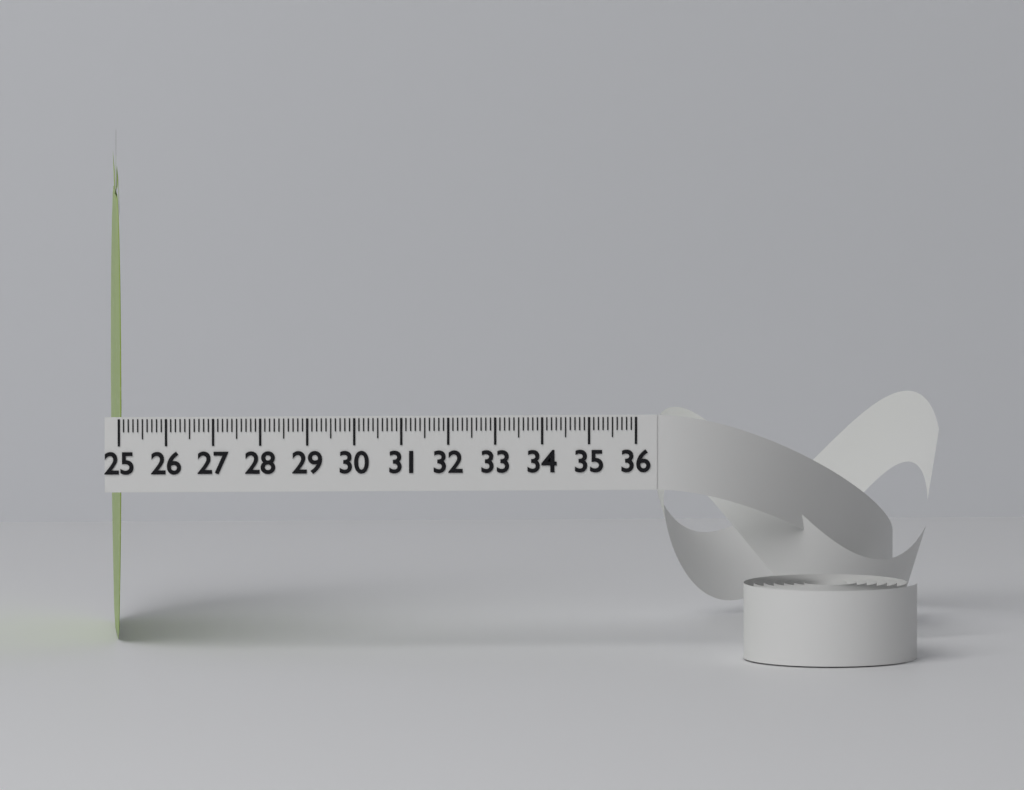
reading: 25.1 (no unit)
